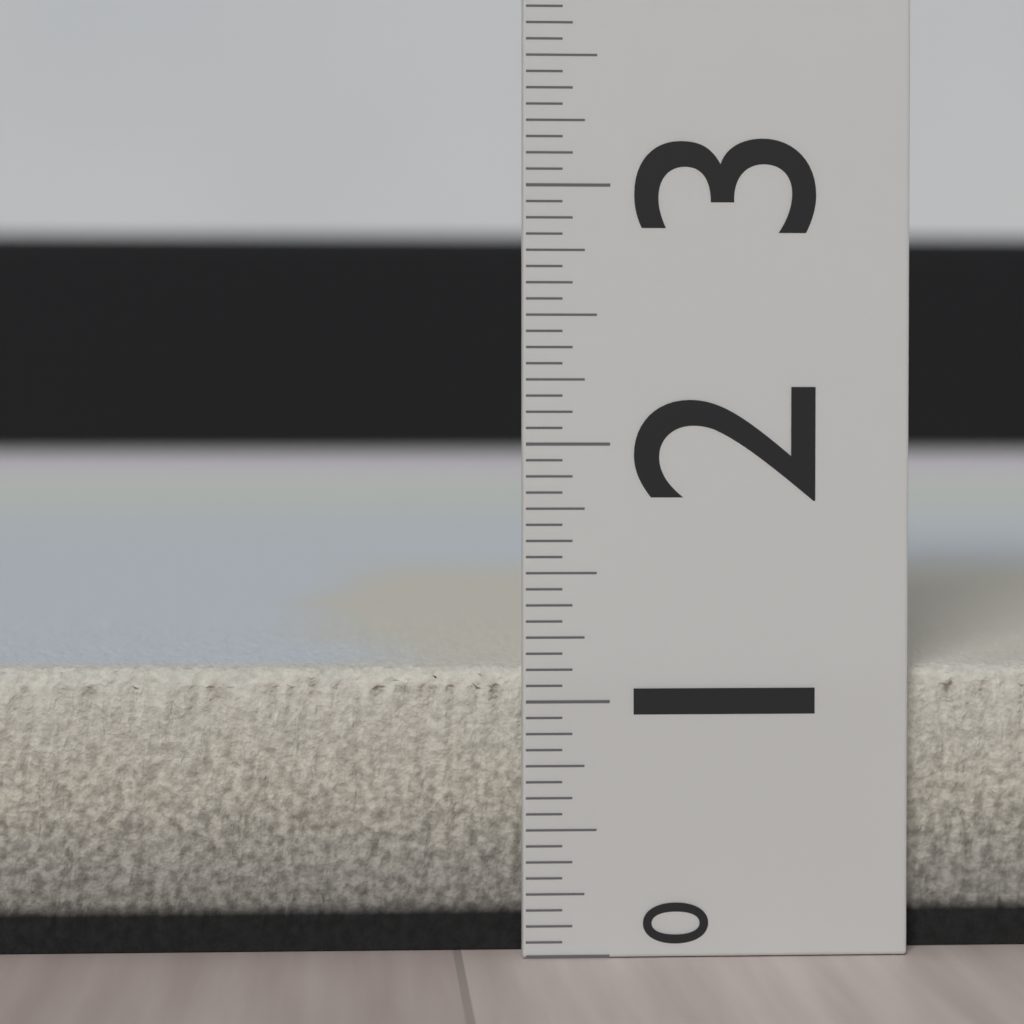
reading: 1.1250 (no unit)
